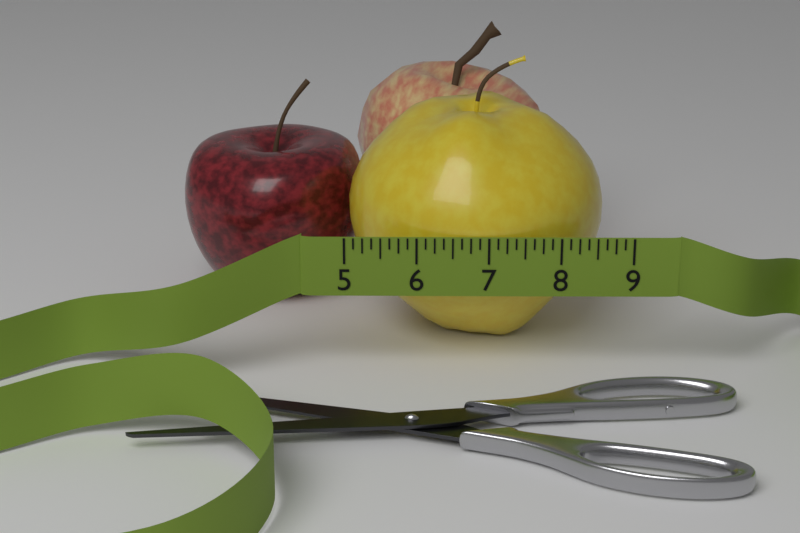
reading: 8.750 (no unit)
